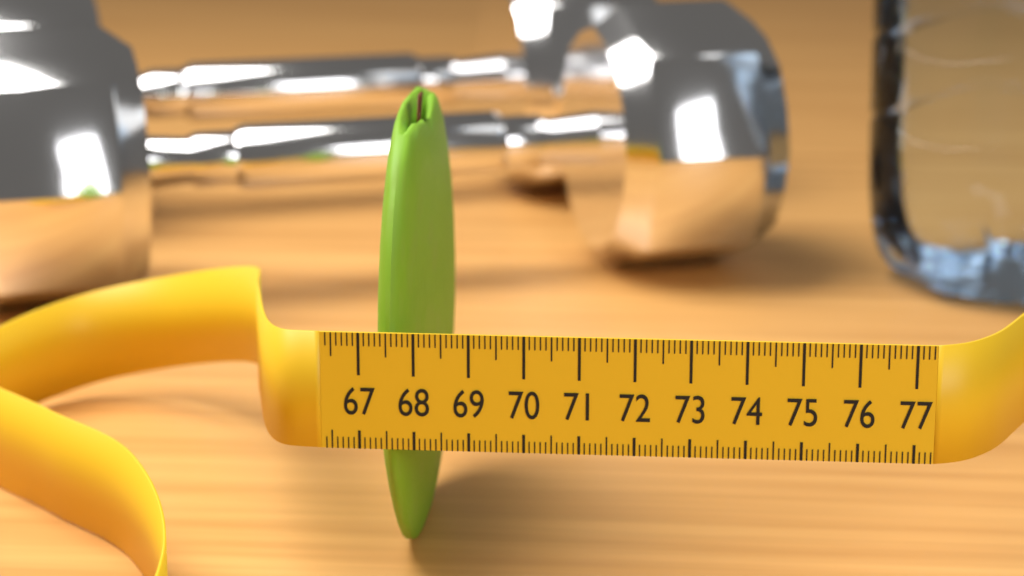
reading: 68.1 (no unit)
